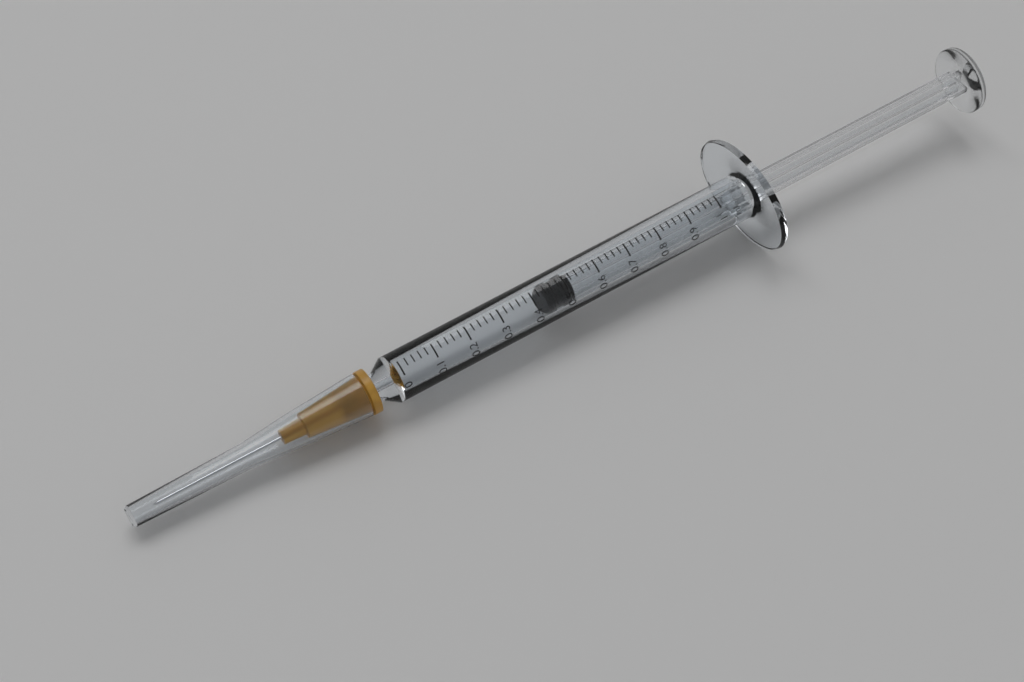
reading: 0.44 ml
